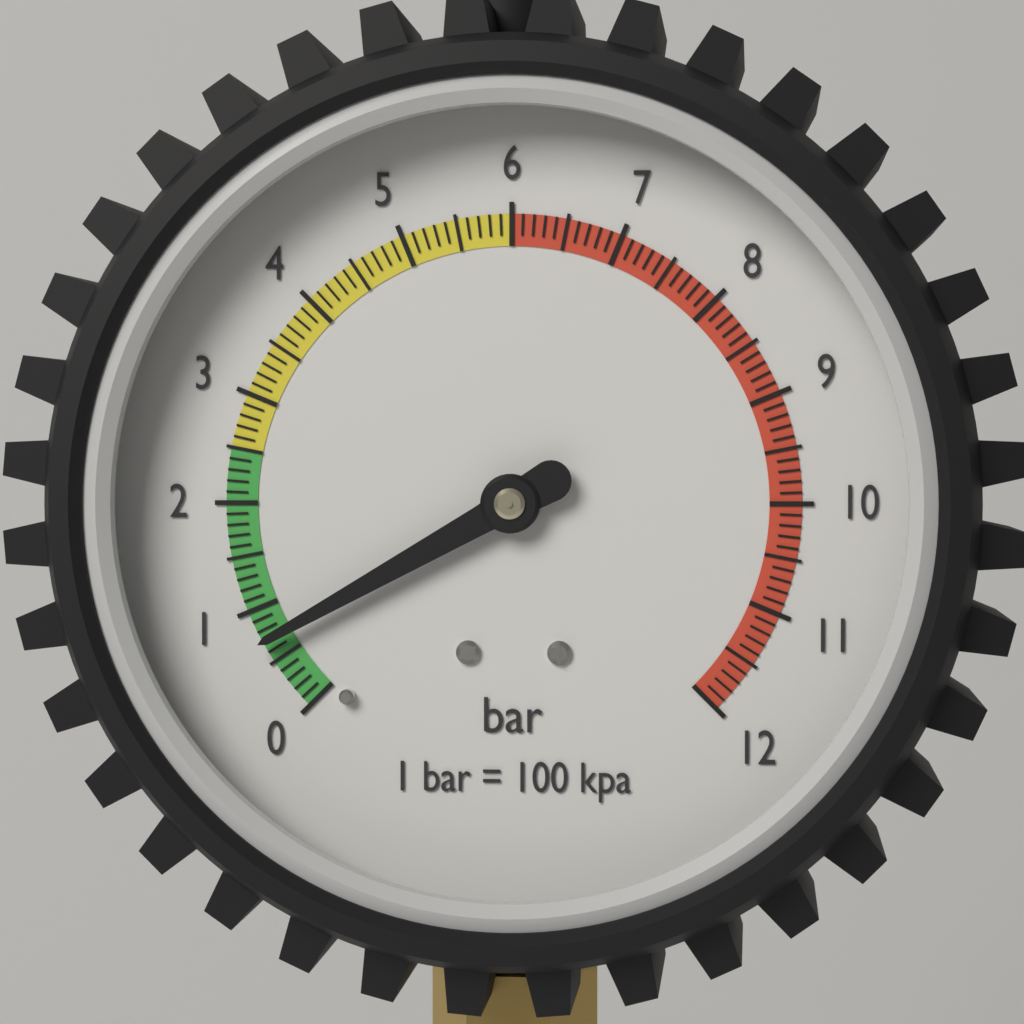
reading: 0.7 bar
